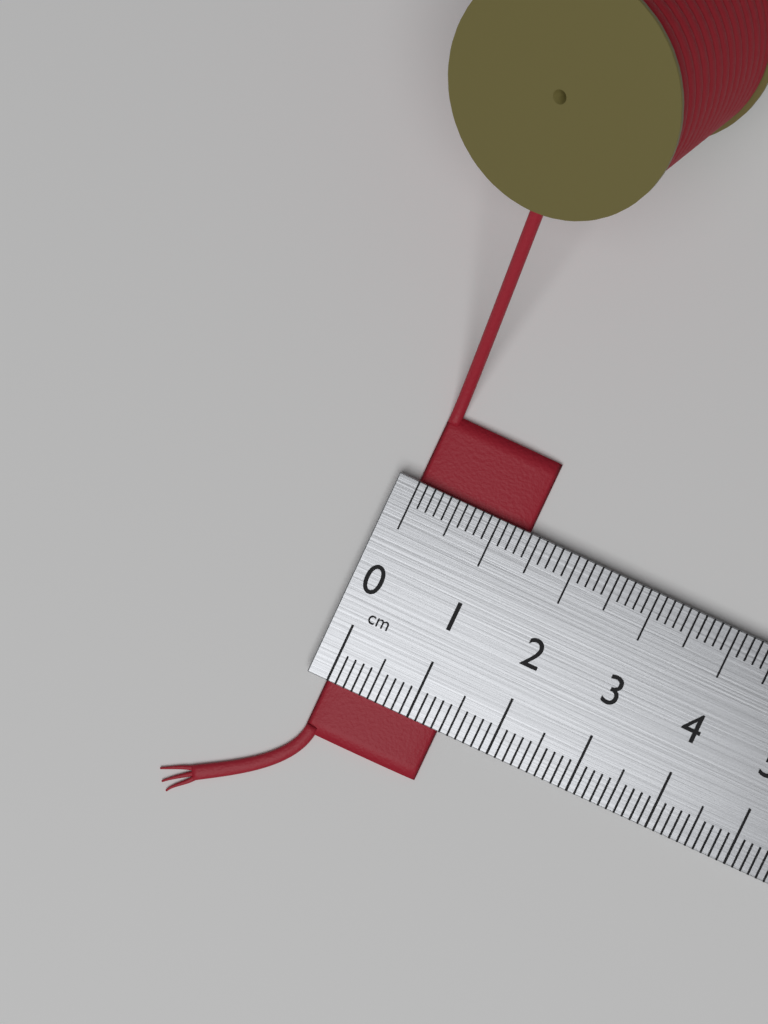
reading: 1.4 cm
